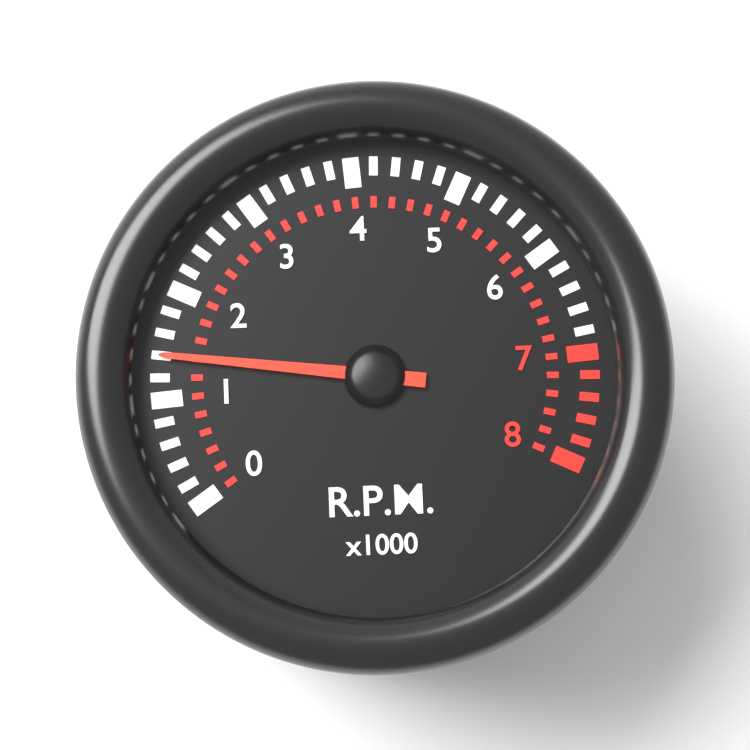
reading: 1.4 x1000 RPM
